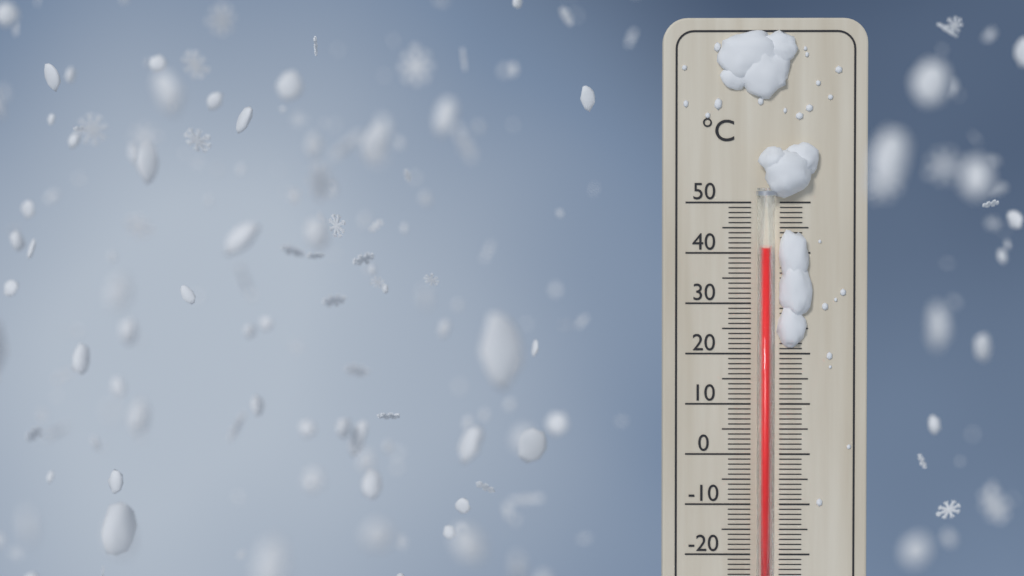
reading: 41 °C
